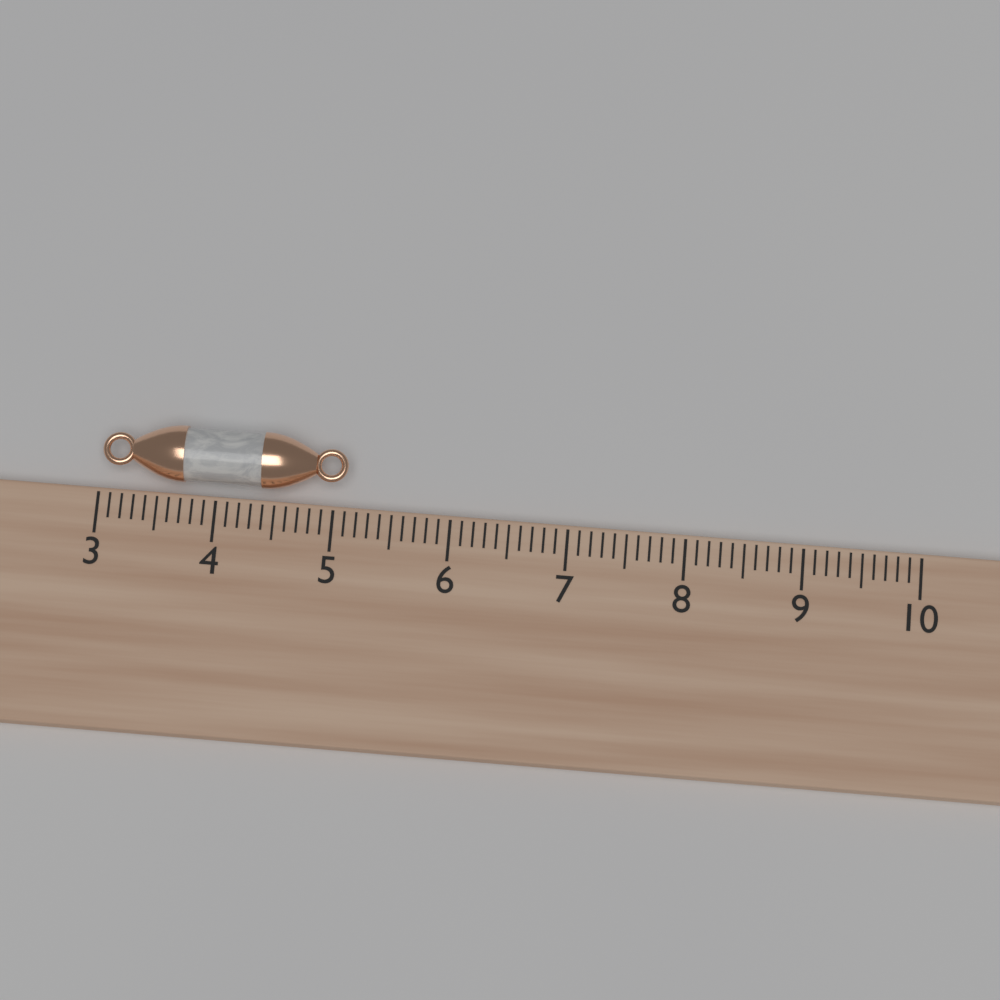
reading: 5.1 (no unit)
